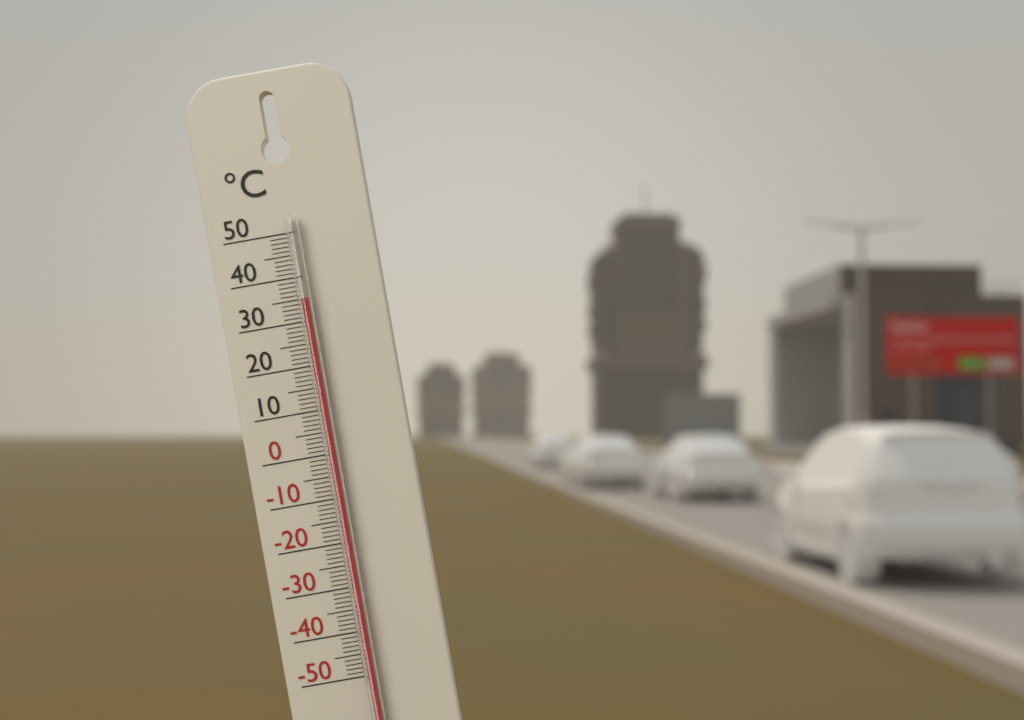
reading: 35 °C
